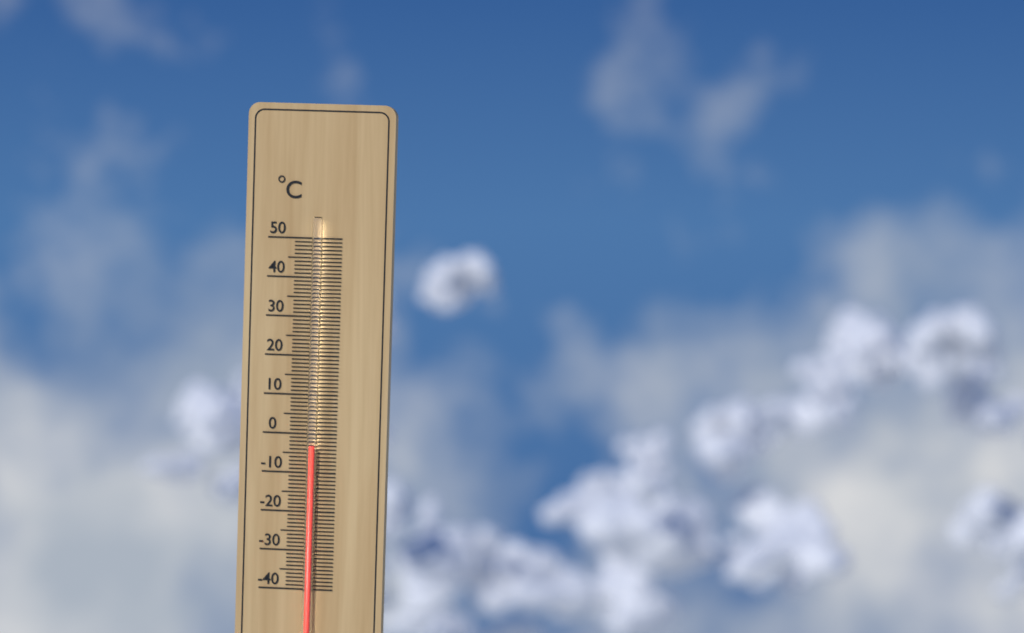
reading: -3 °C
